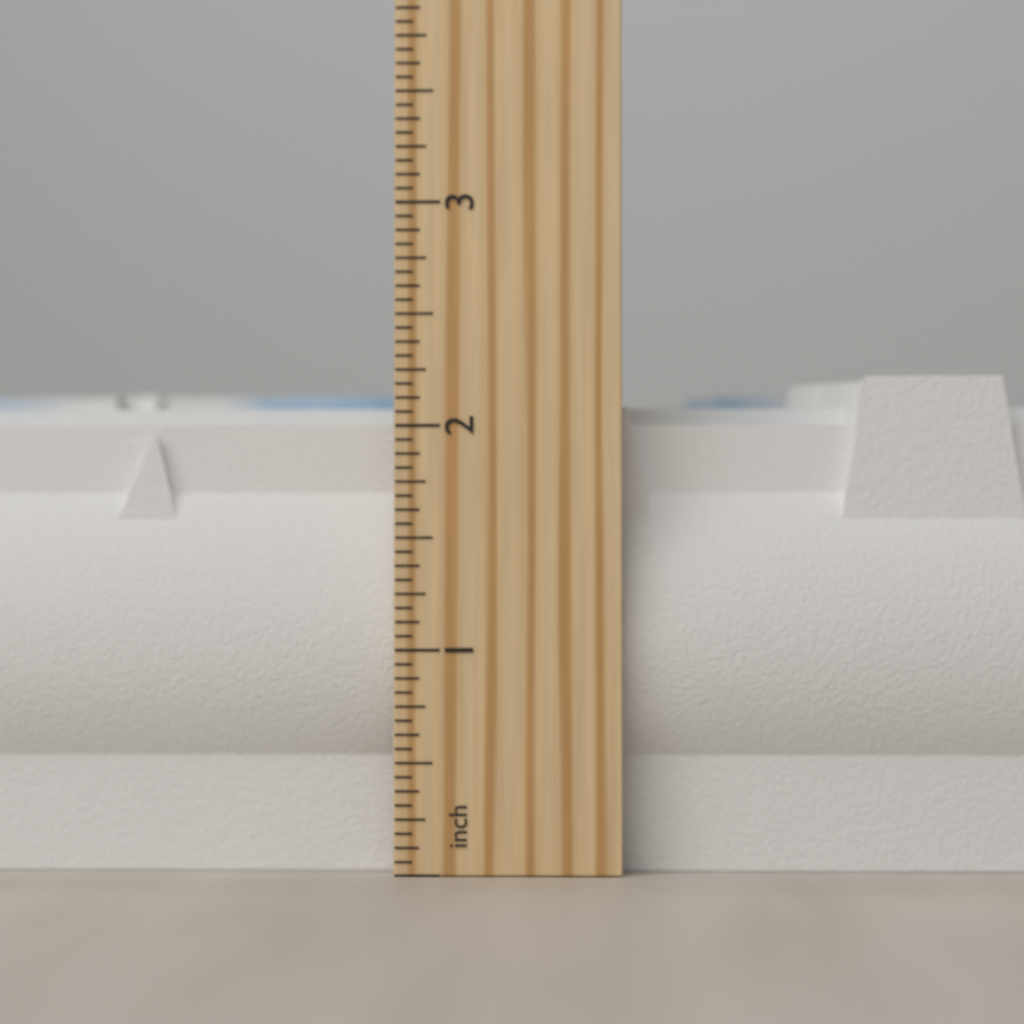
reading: 2.2500 inch
